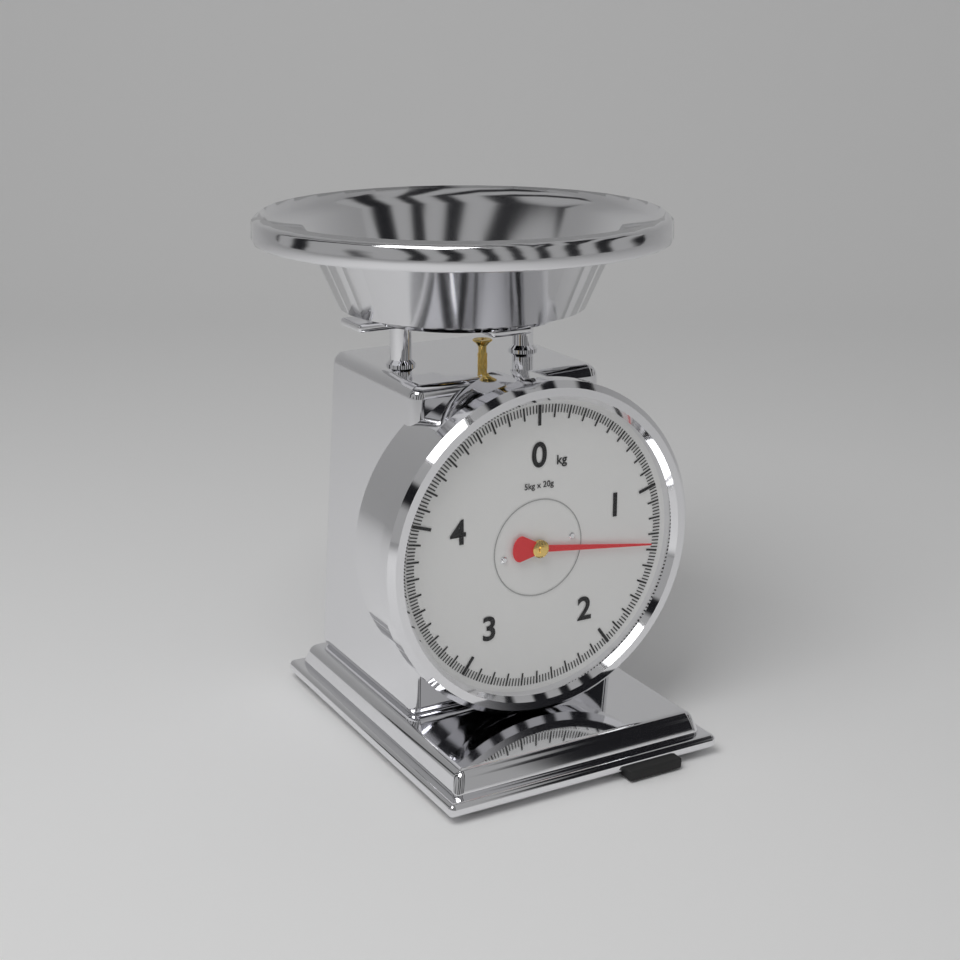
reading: 1.36 kg
